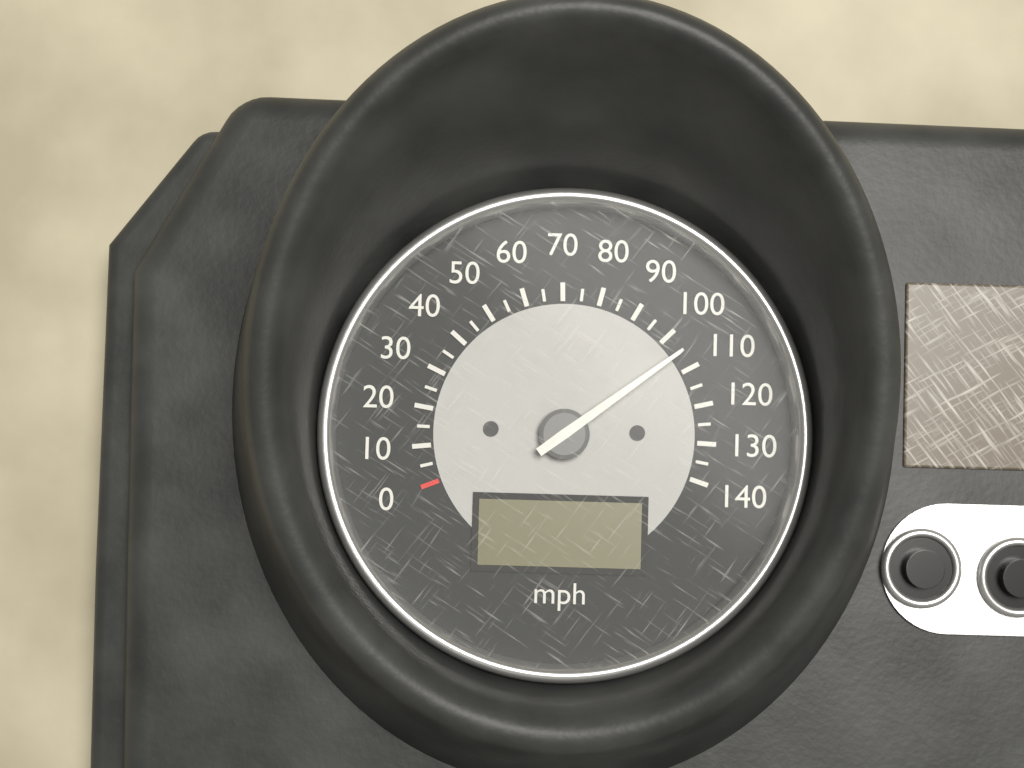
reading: 105 mph
